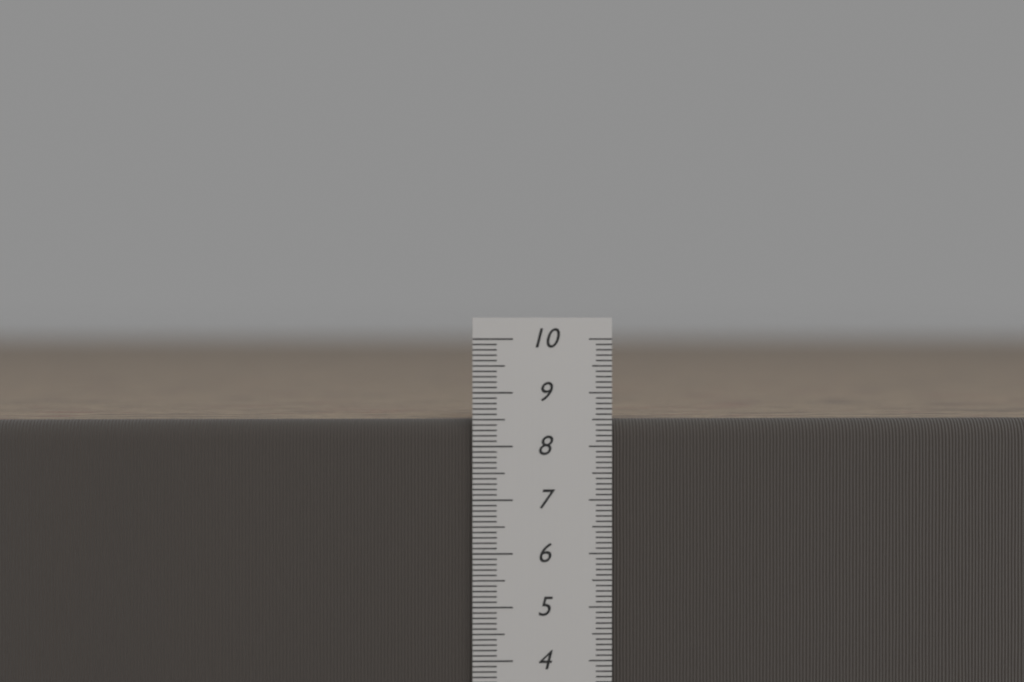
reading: 8.5 cm
